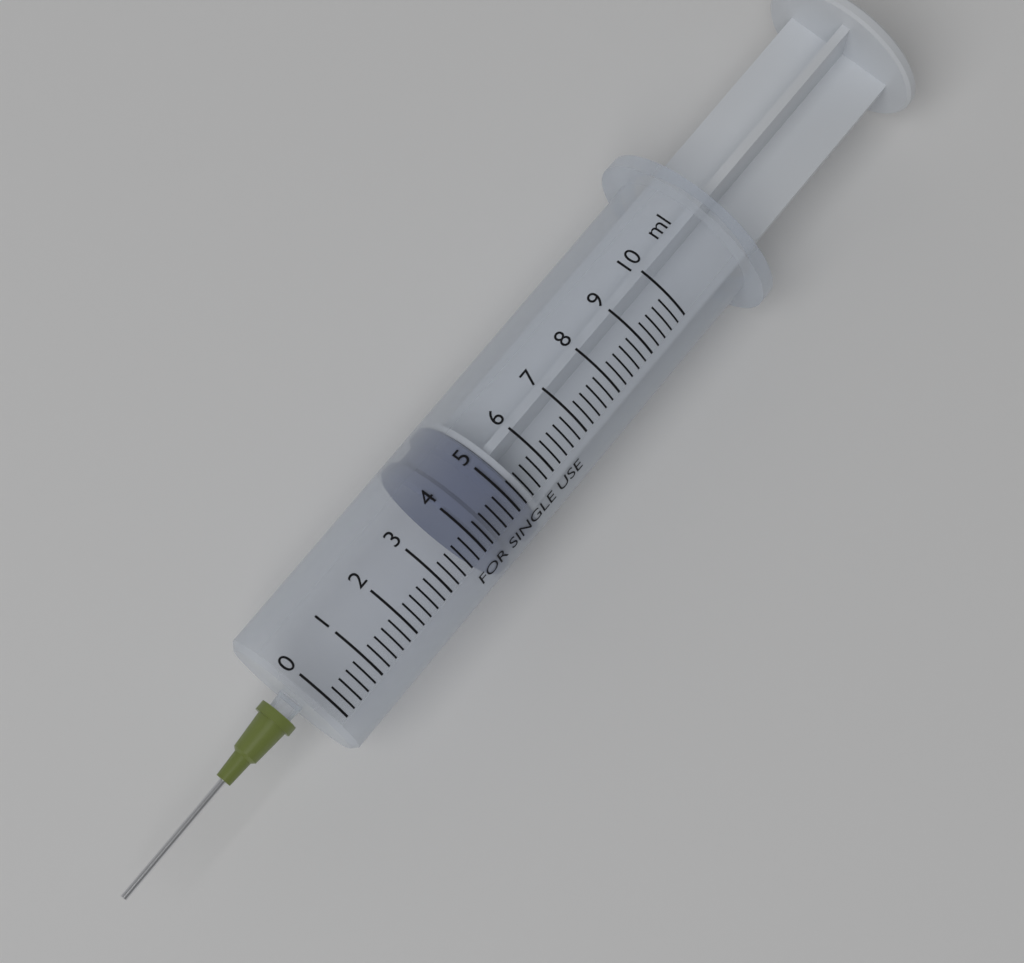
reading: 4.0 ml
